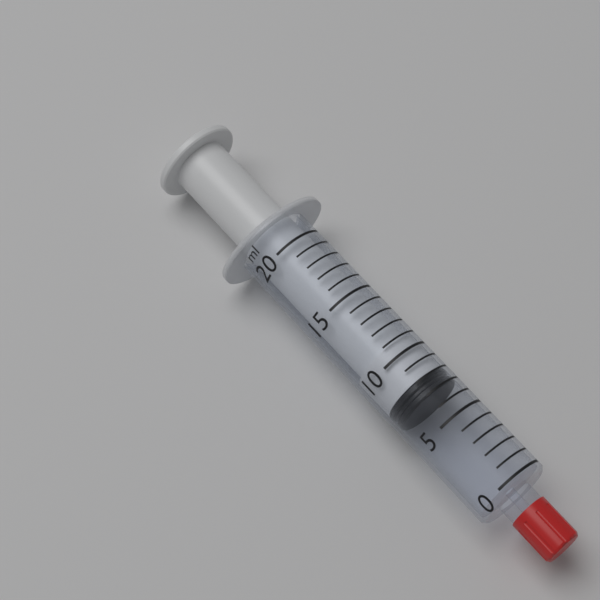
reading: 7 ml
